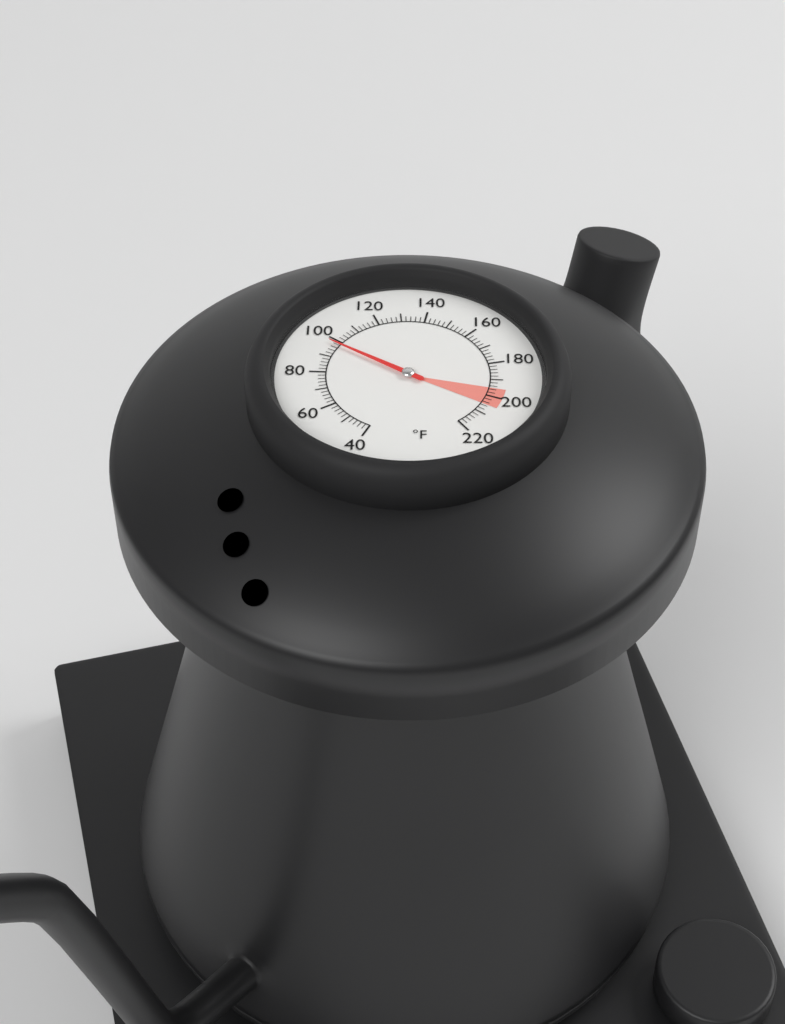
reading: 98 °F
